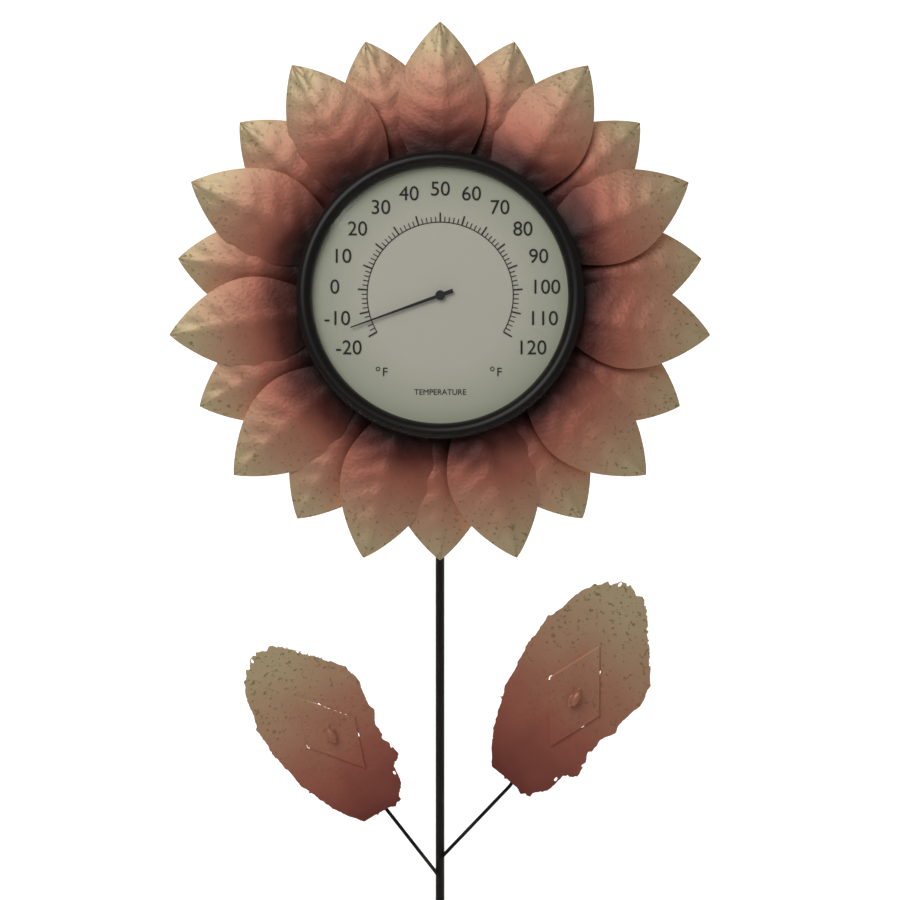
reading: -14 °F
